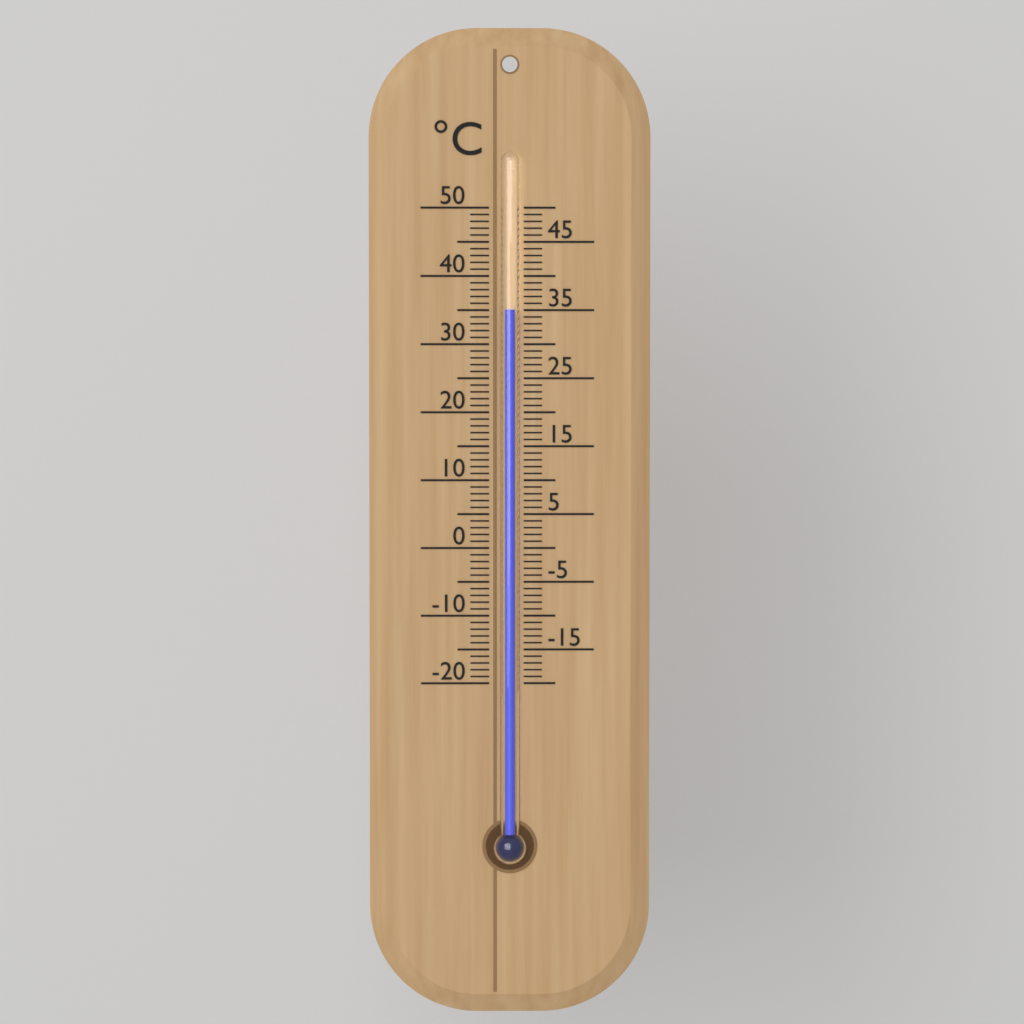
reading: 35 °C
